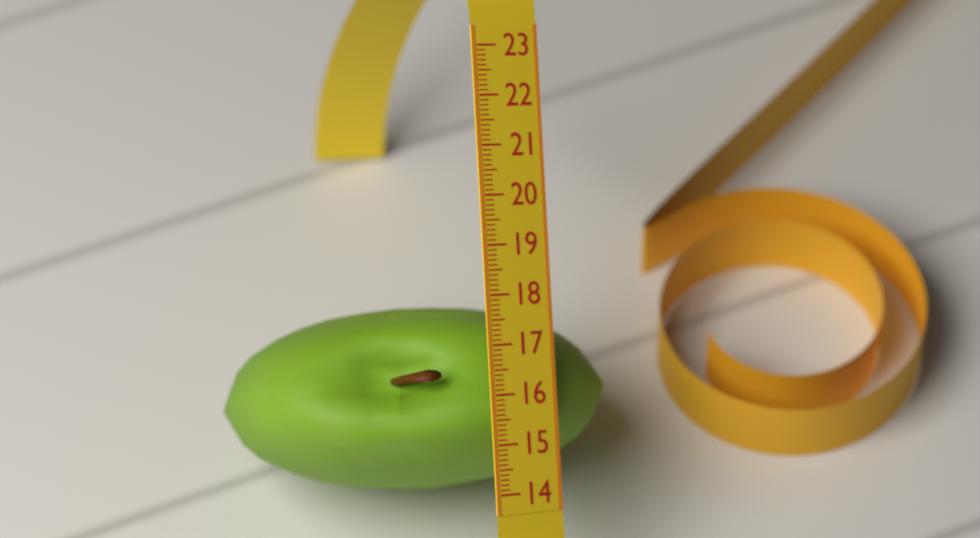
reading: 17.8 (no unit)
